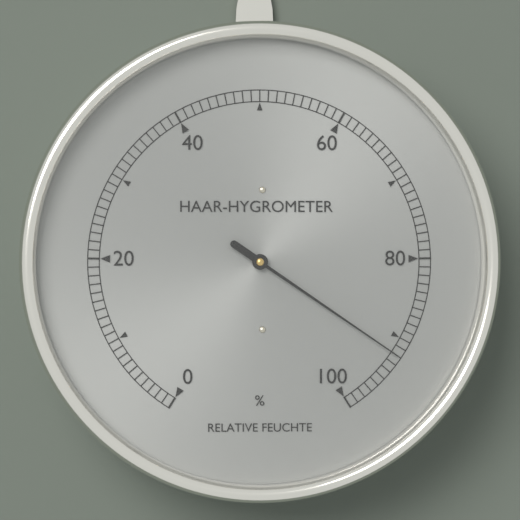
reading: 92 %
